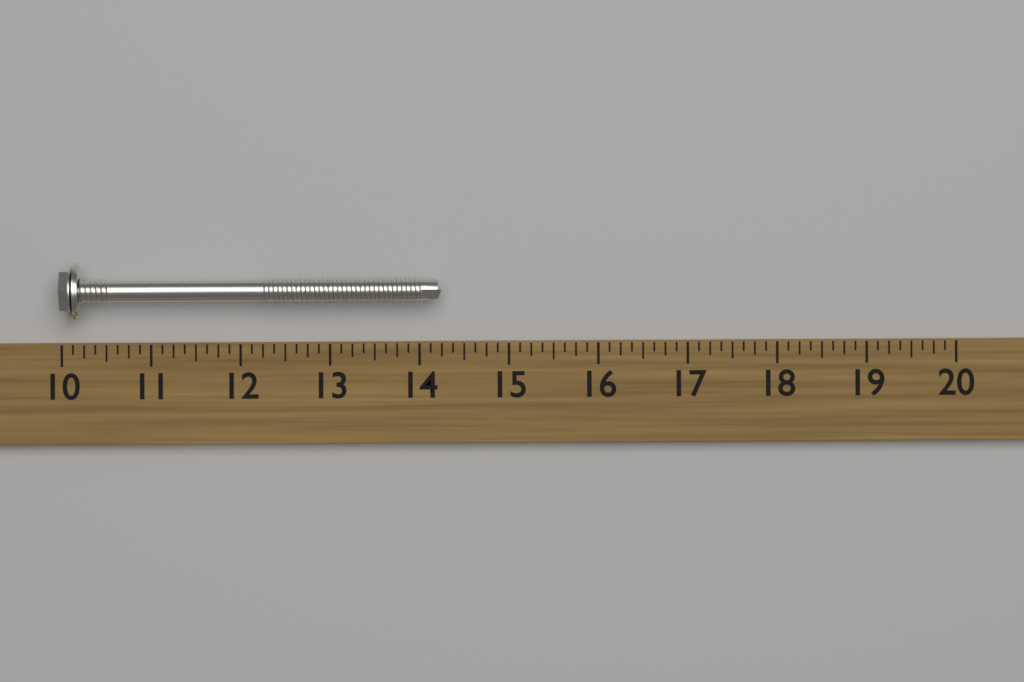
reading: 14.250 (no unit)
